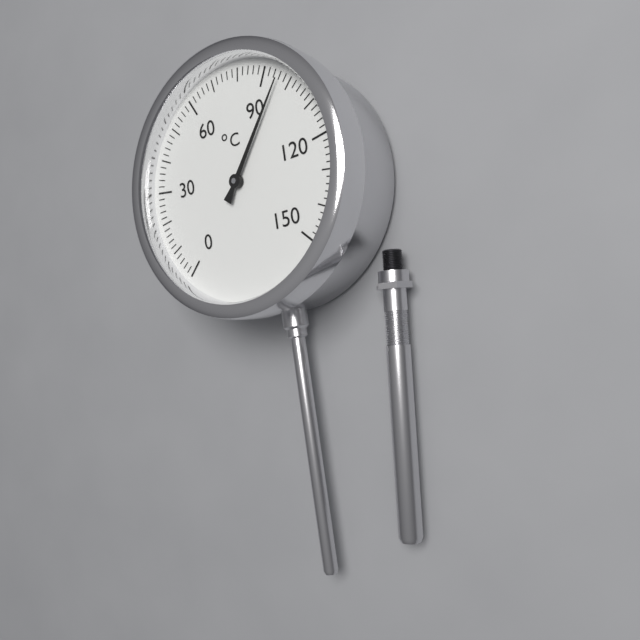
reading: 96 °C
